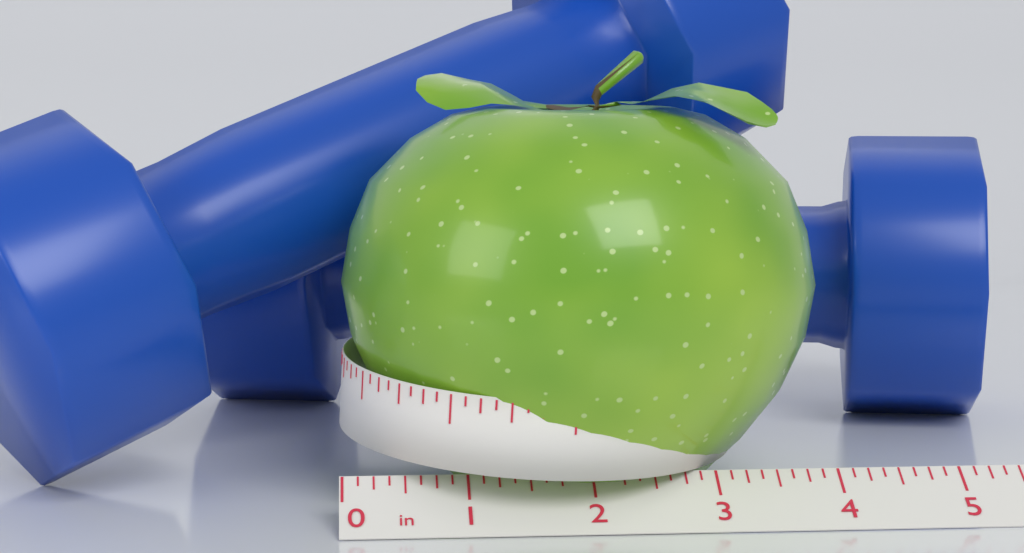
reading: 4.000 in
